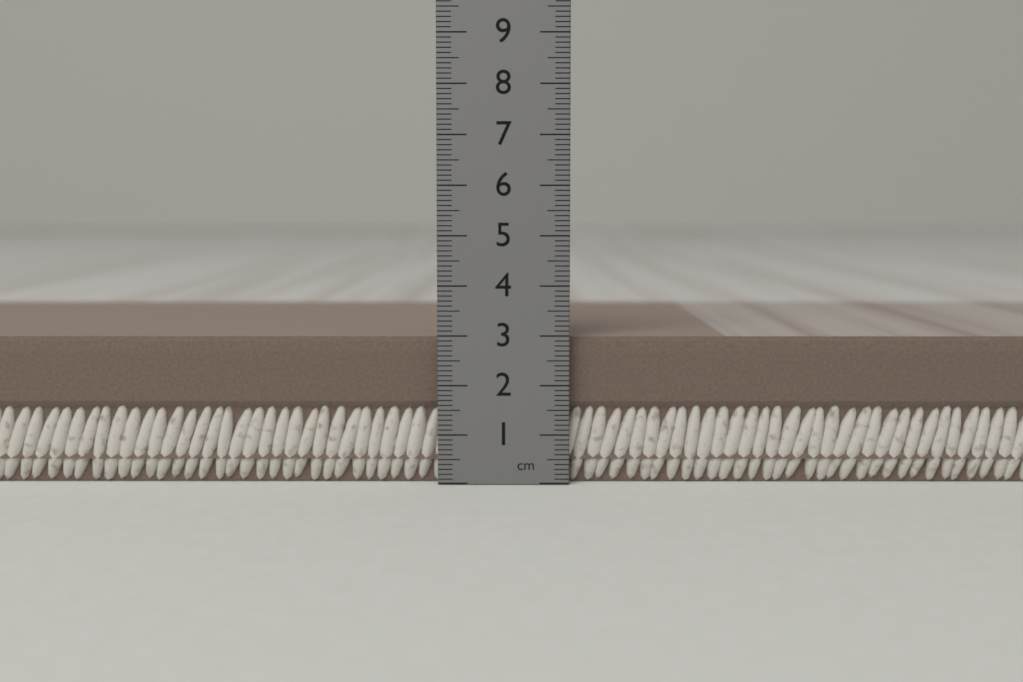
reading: 3.0 cm
